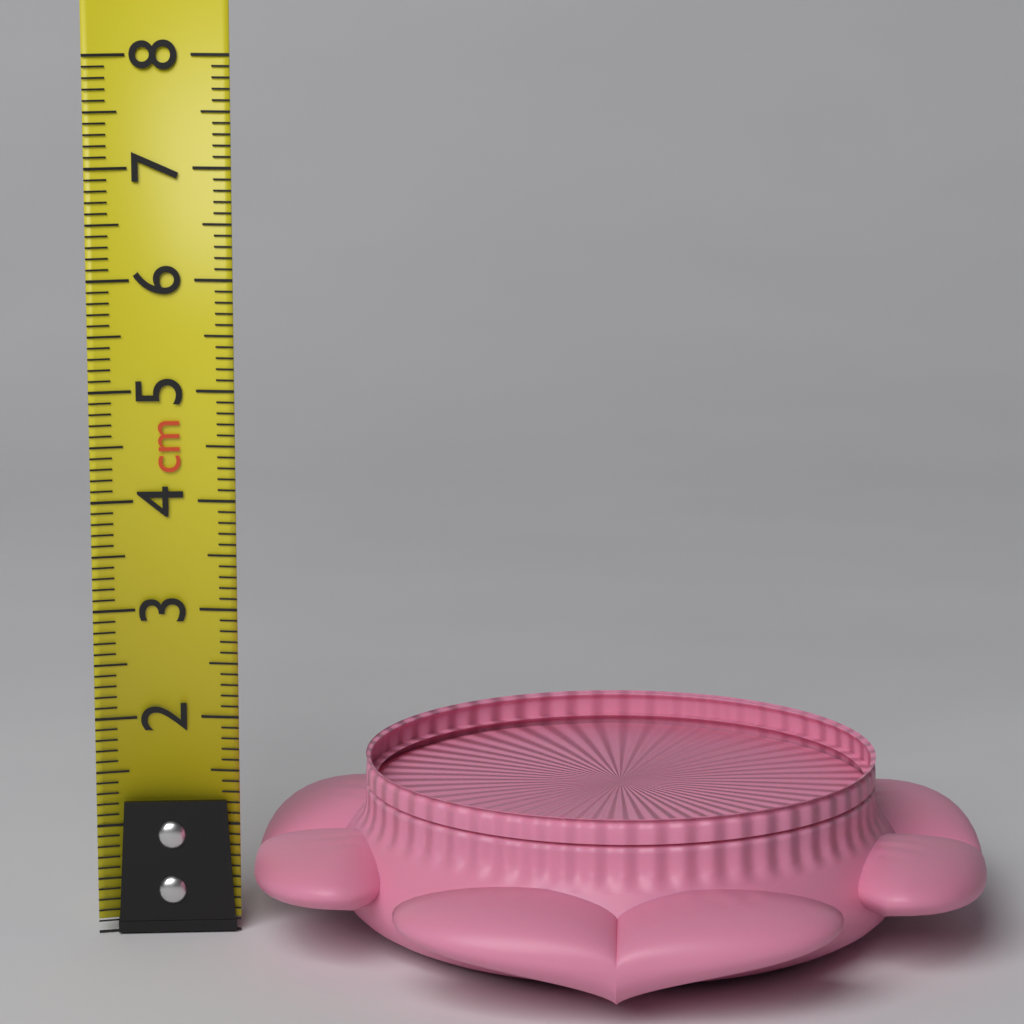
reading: 1.6 cm
